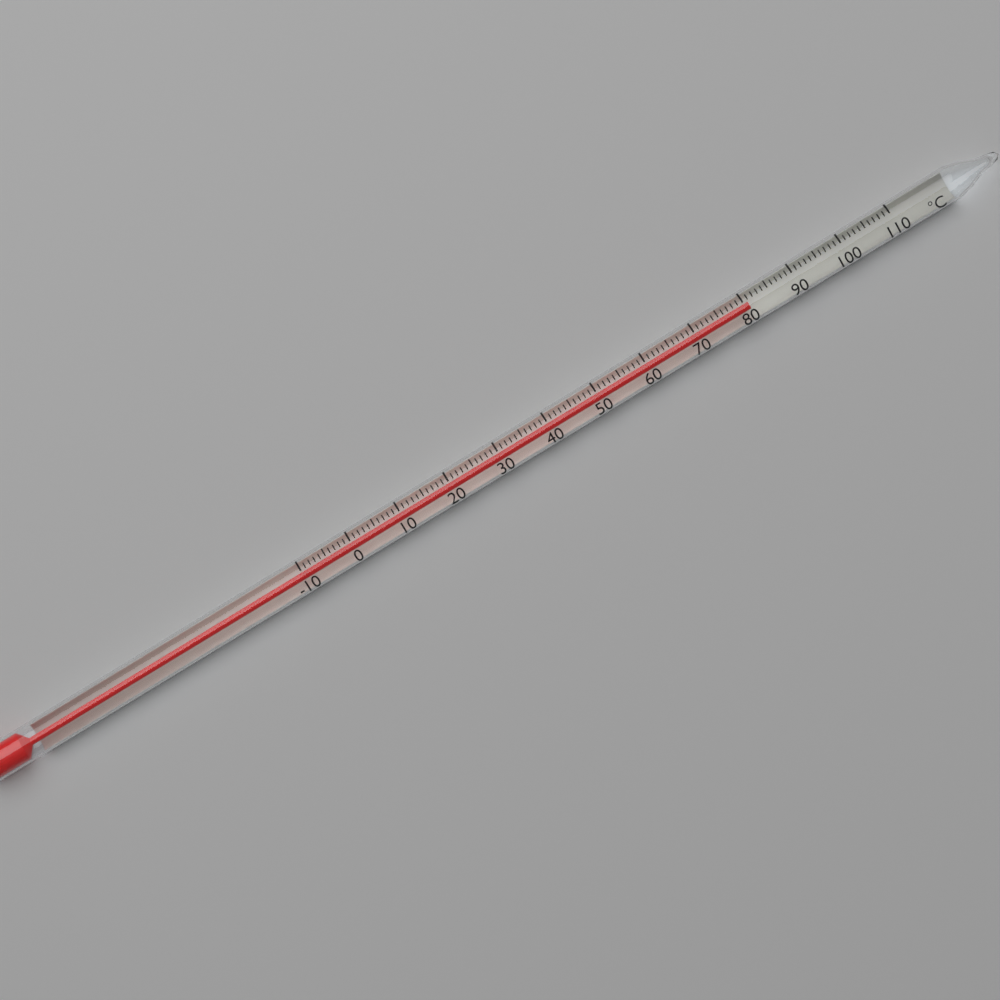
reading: 81 °C
